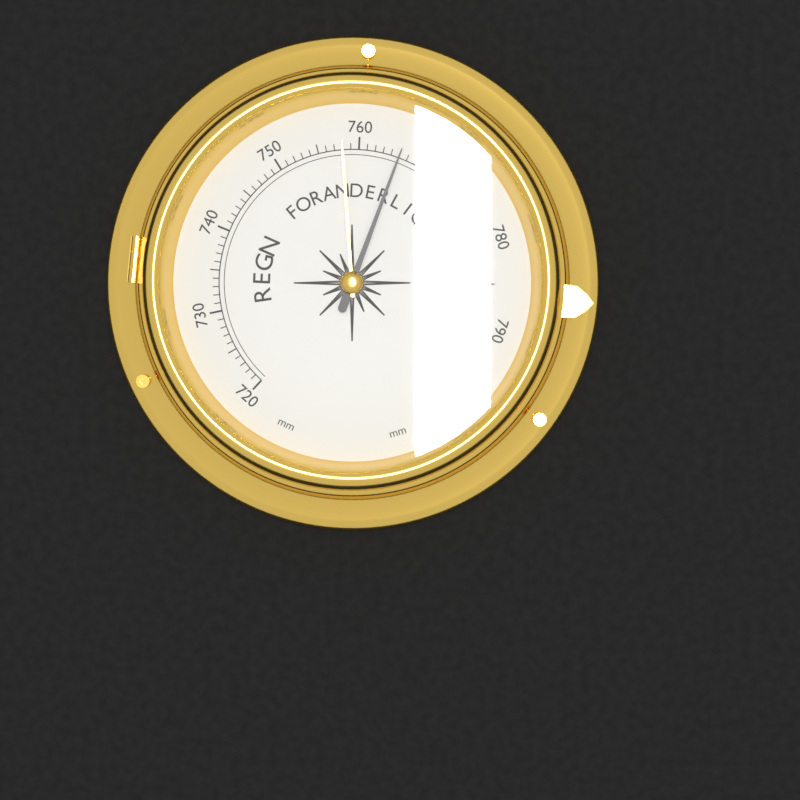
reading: 765 mm
